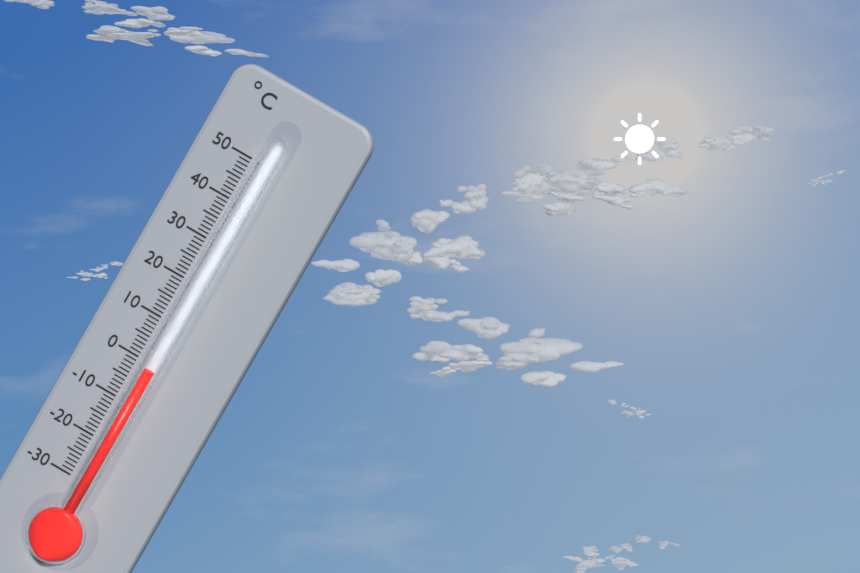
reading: -1 °C
